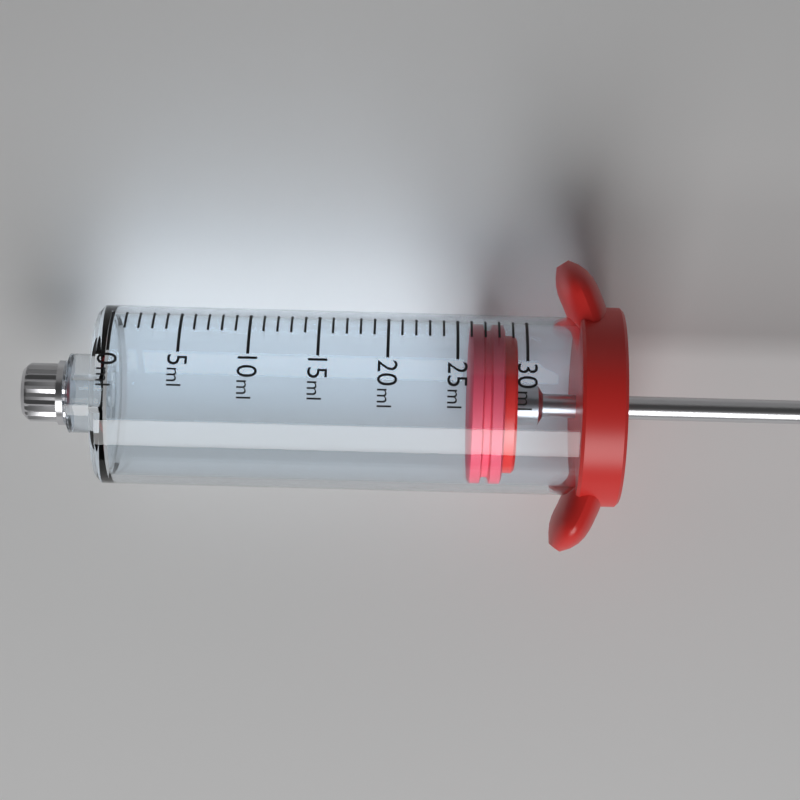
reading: 26 ml
